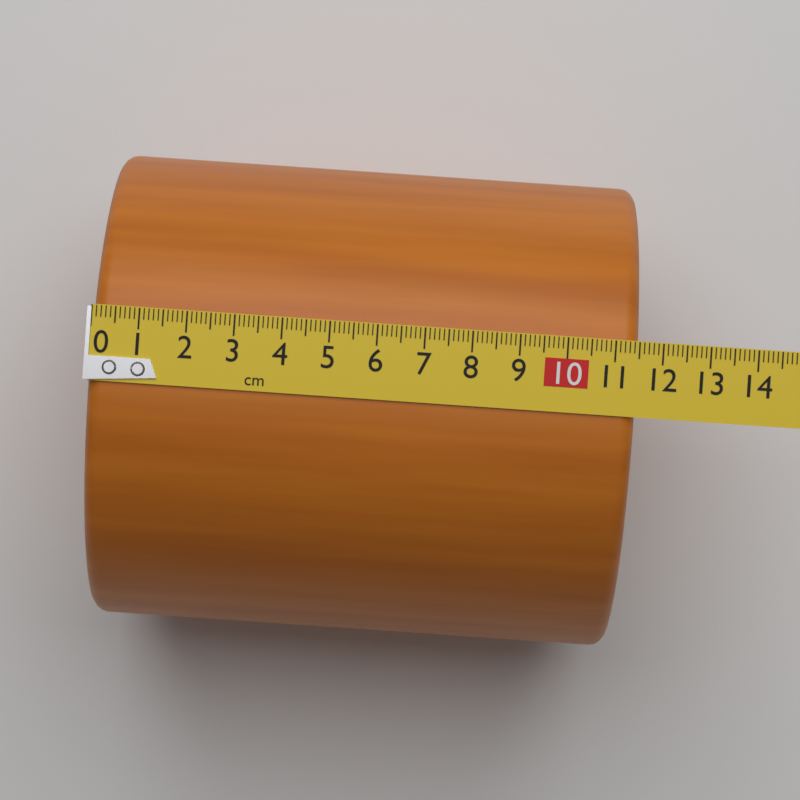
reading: 11.5 cm
